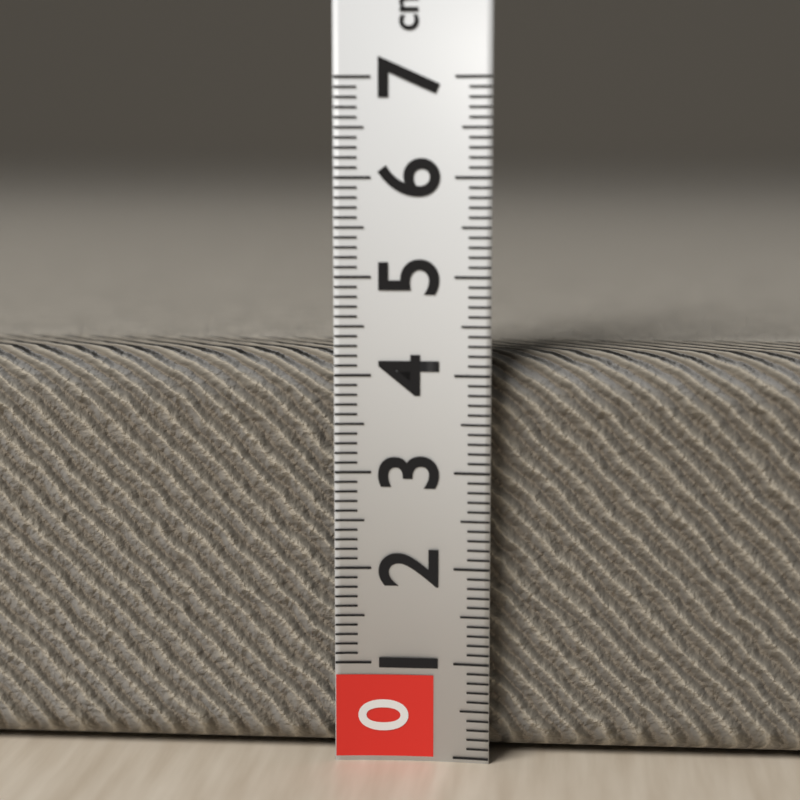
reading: 4.2 cm
